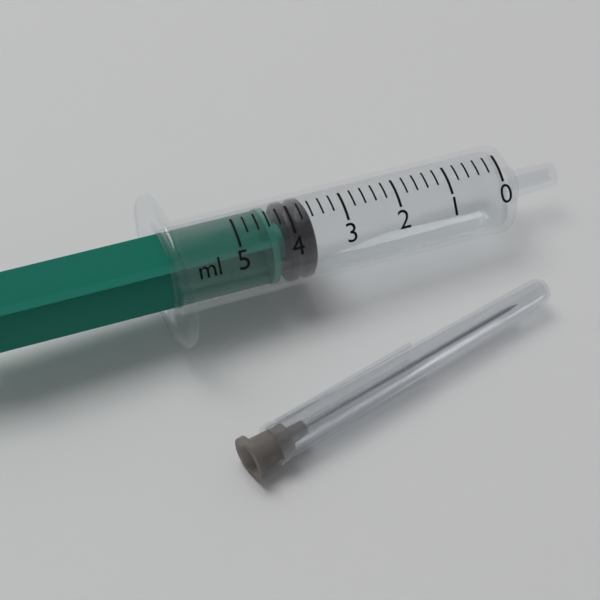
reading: 3.6 ml
